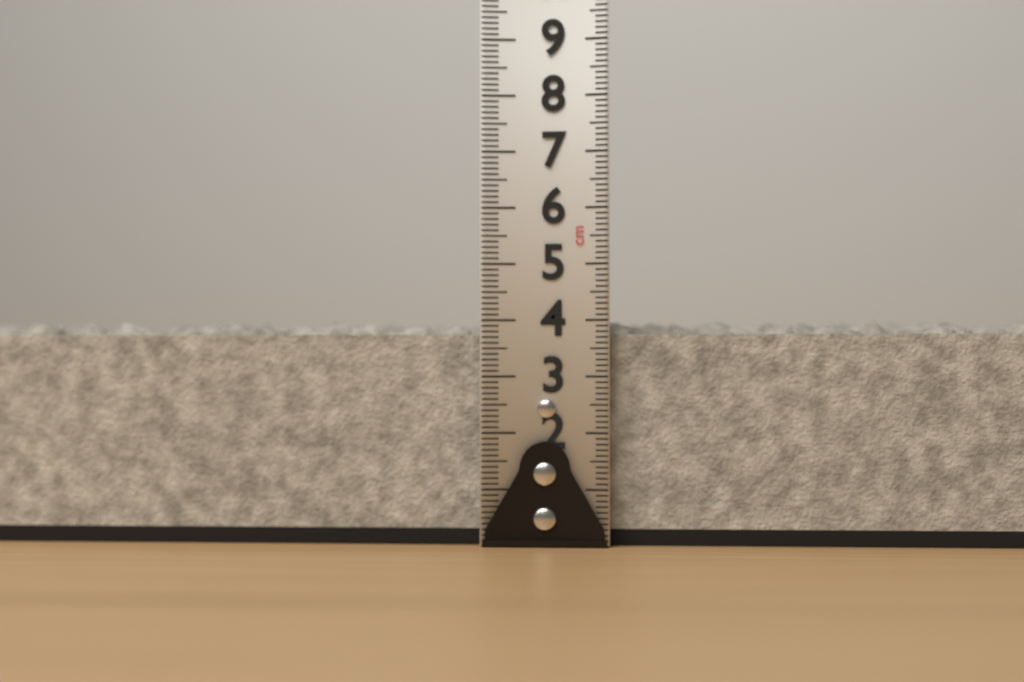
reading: 4.1 cm
